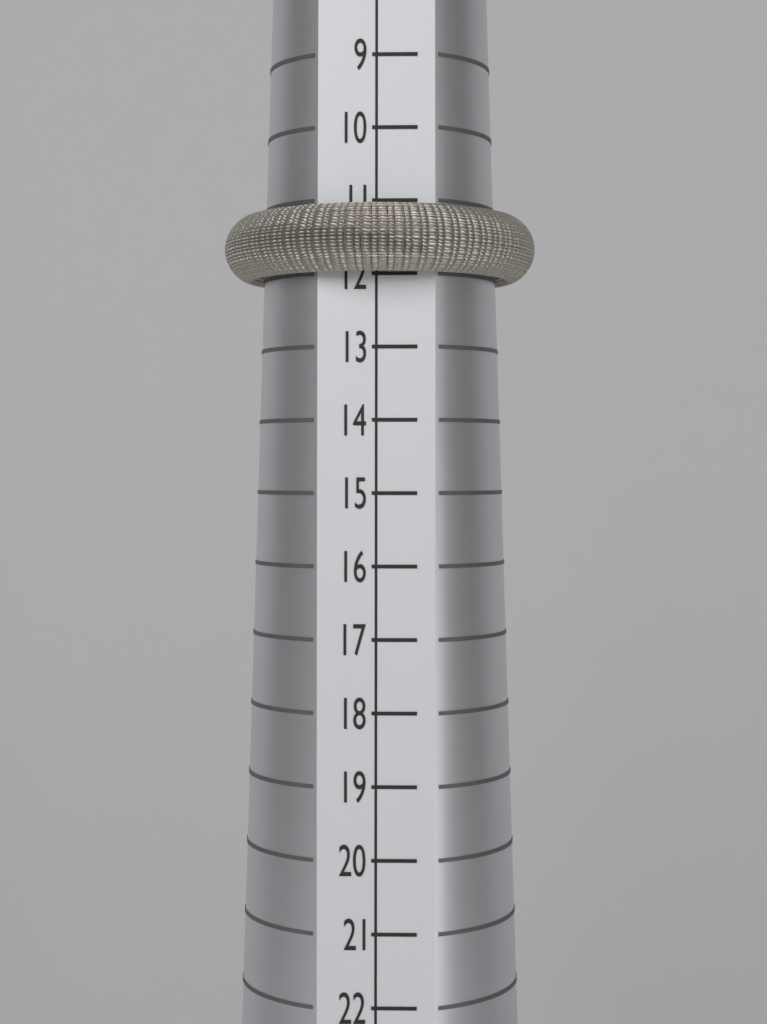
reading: 12 (no unit)
